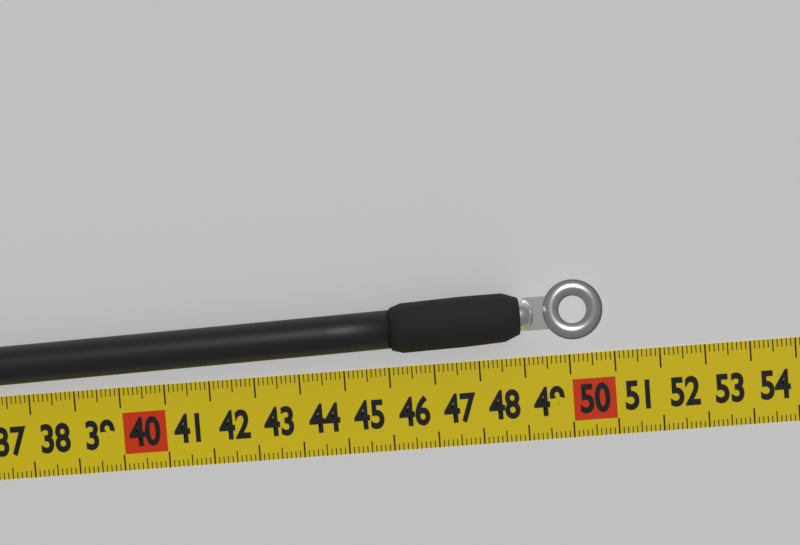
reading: 50.7 cm
